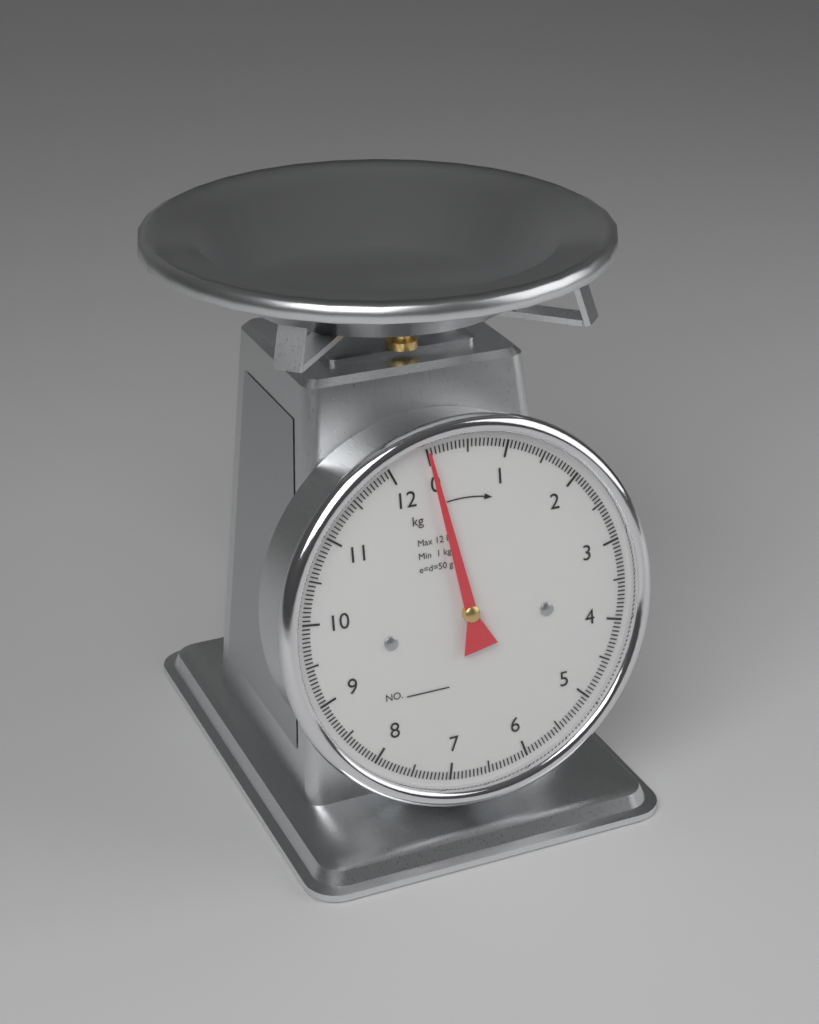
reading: 0.00 kg
